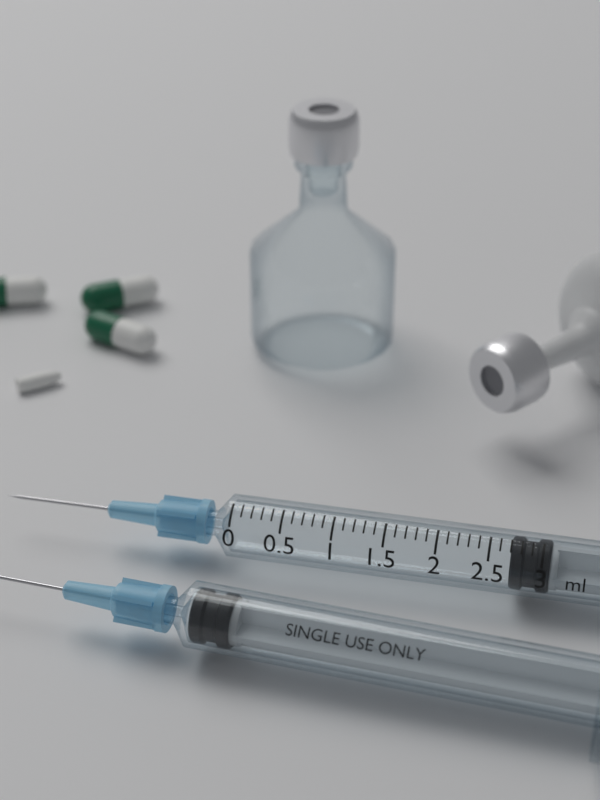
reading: 2.7 ml
